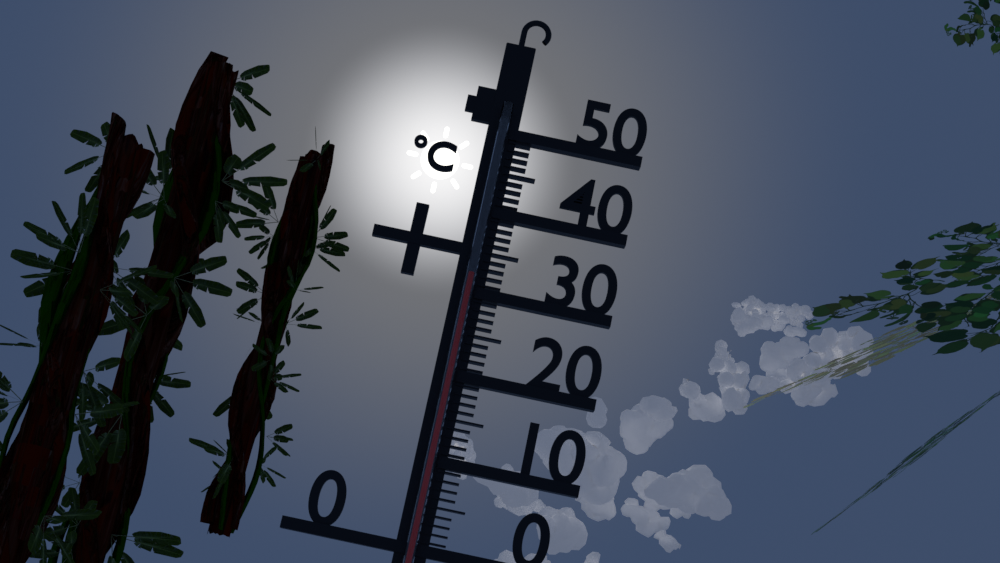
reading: 32 °C
